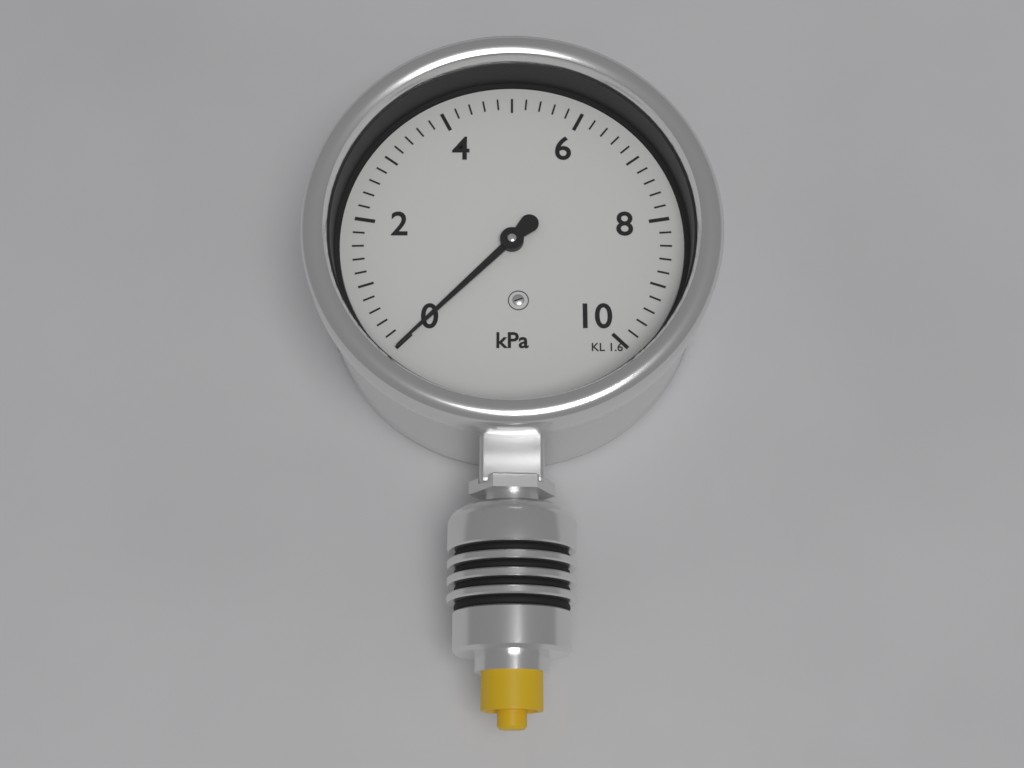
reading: 0.0 kPa
